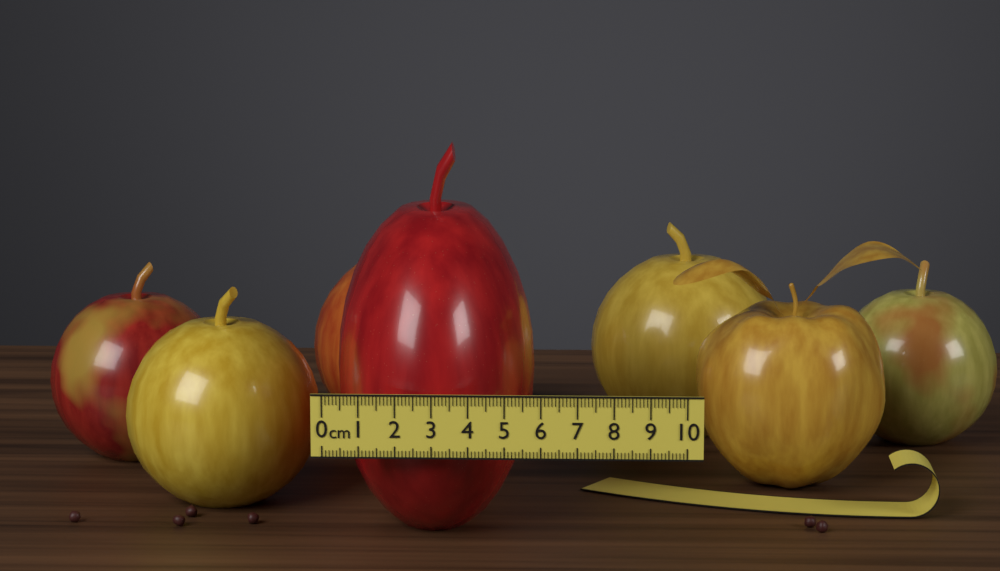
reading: 5.7 cm
